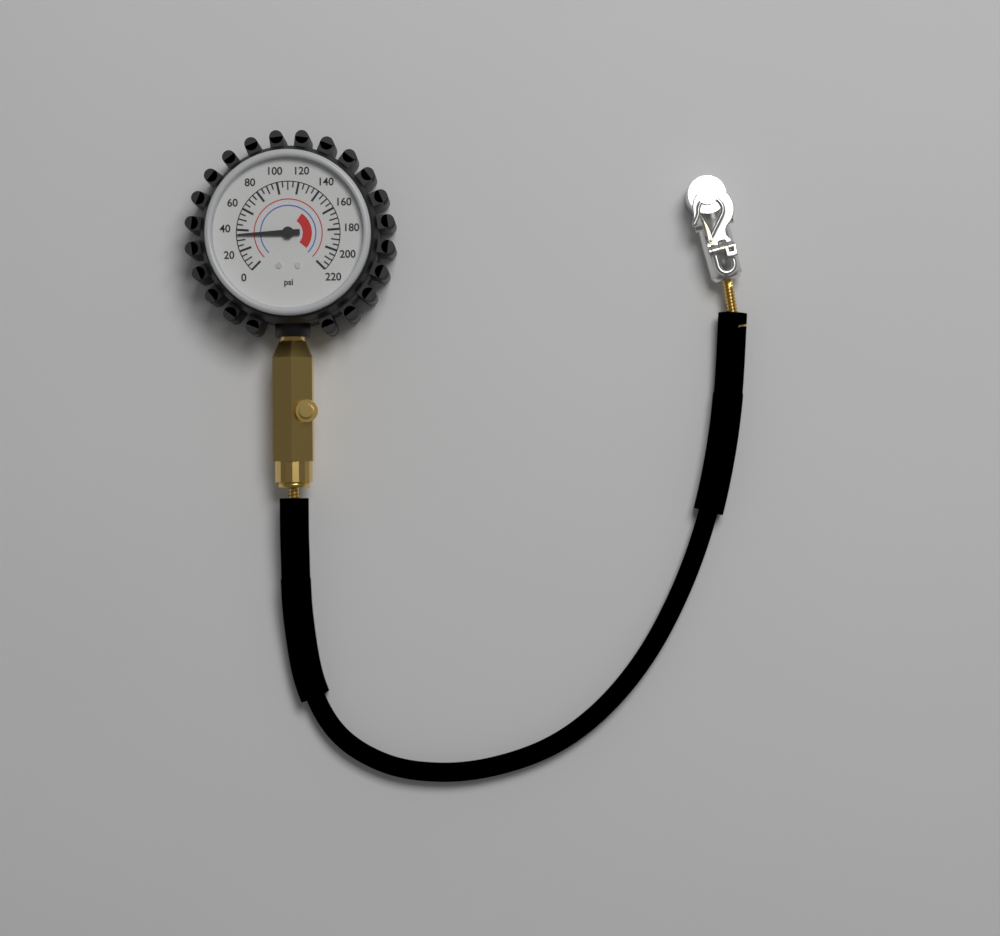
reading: 35 psi
